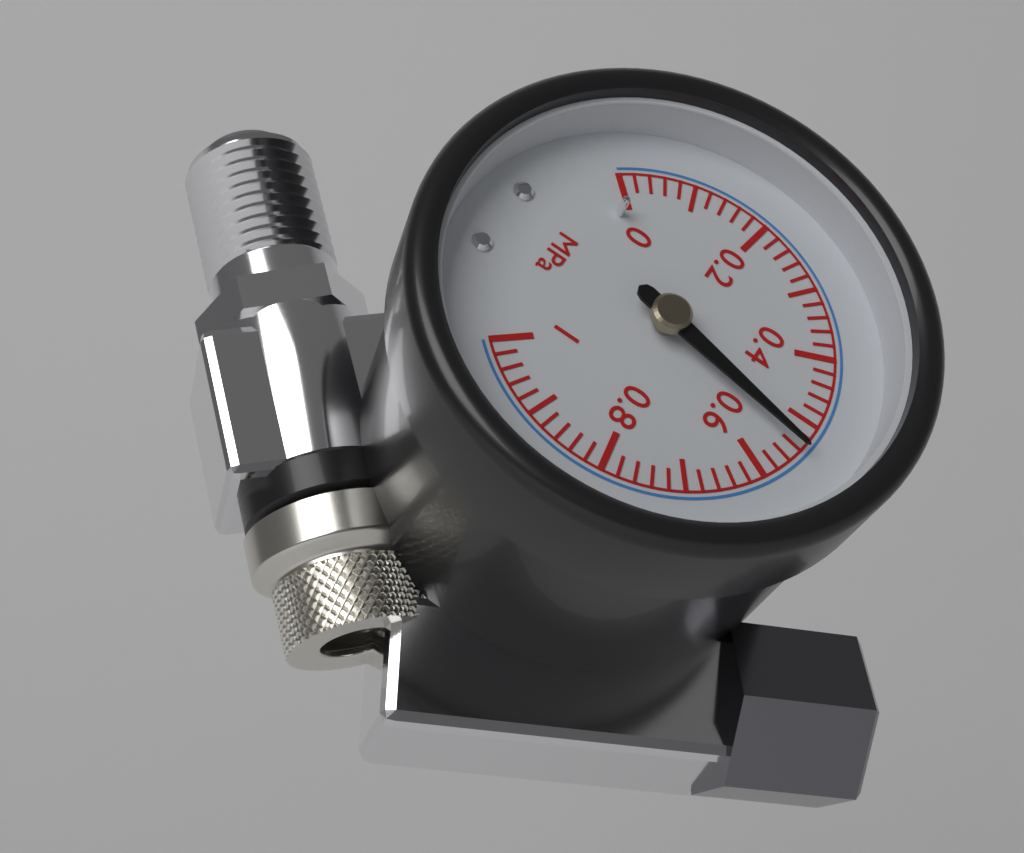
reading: 0.54 MPa
